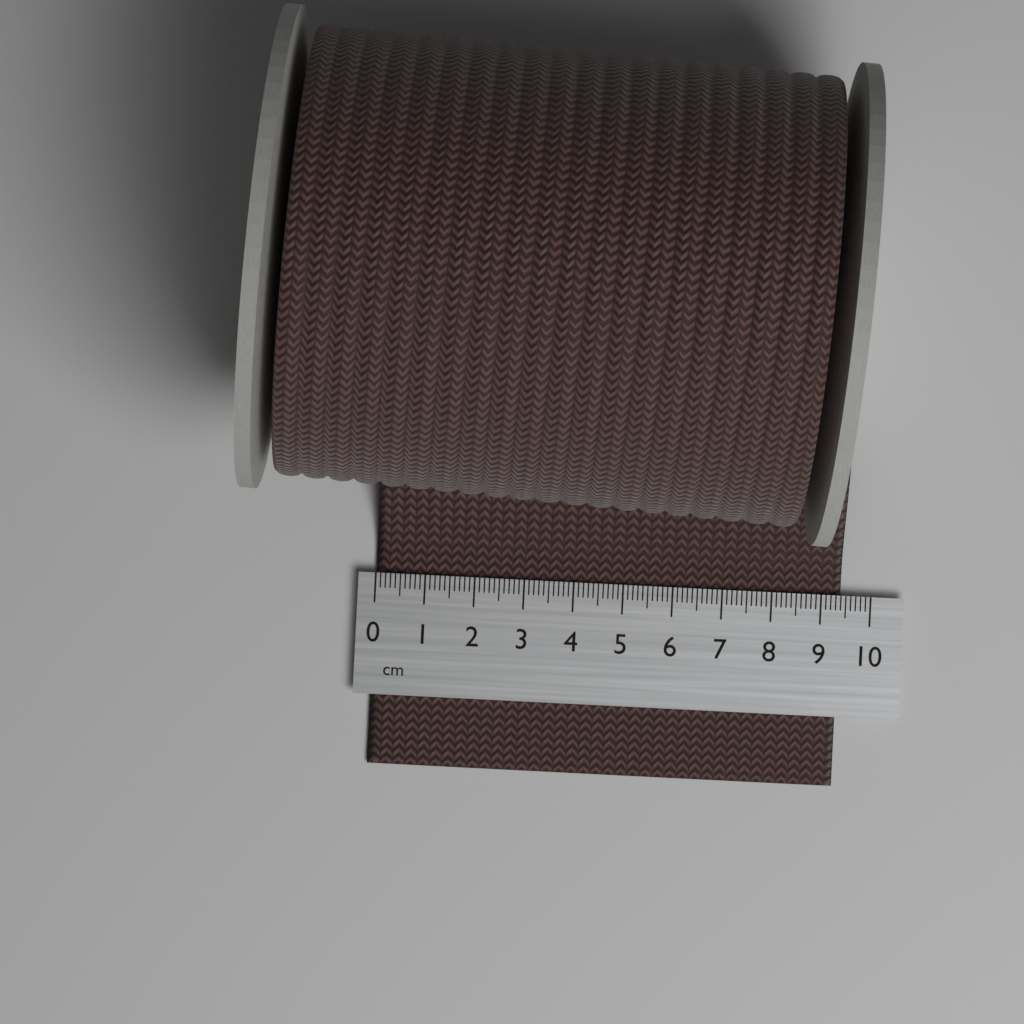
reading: 9.4 cm
